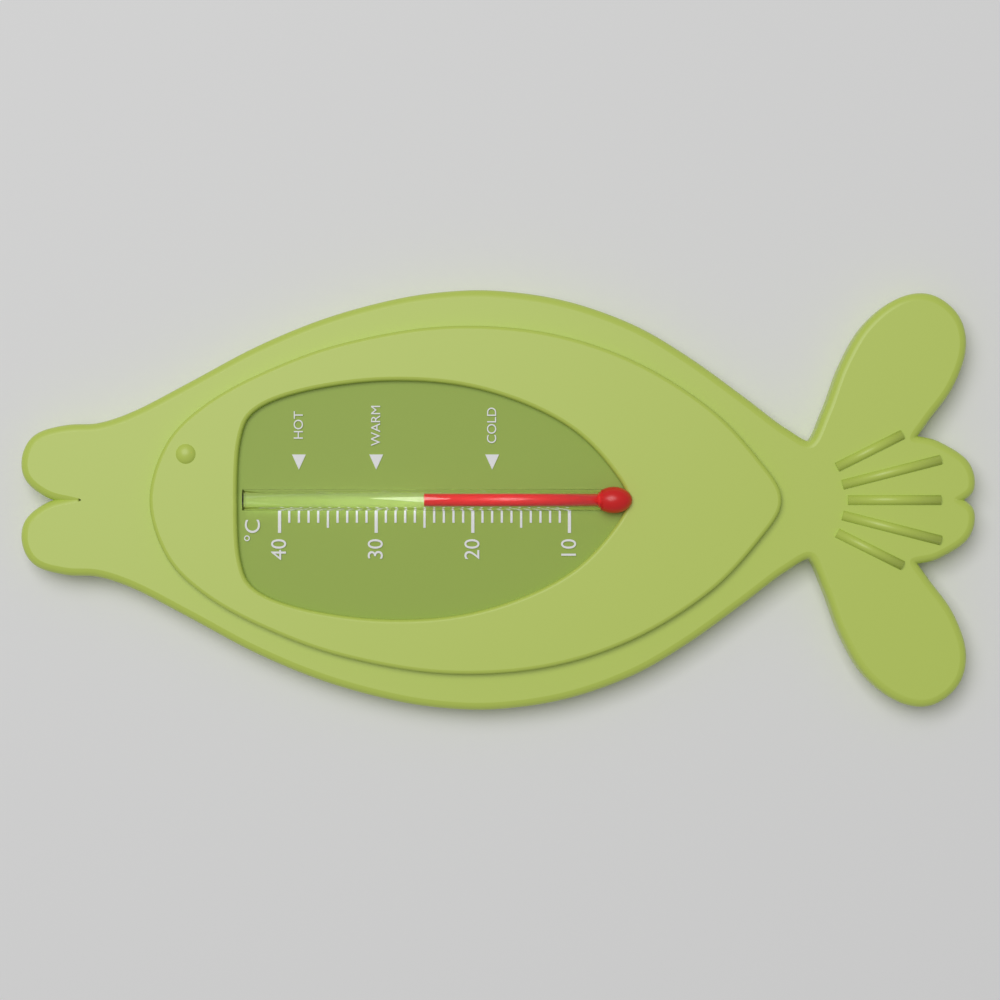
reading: 25 °C
